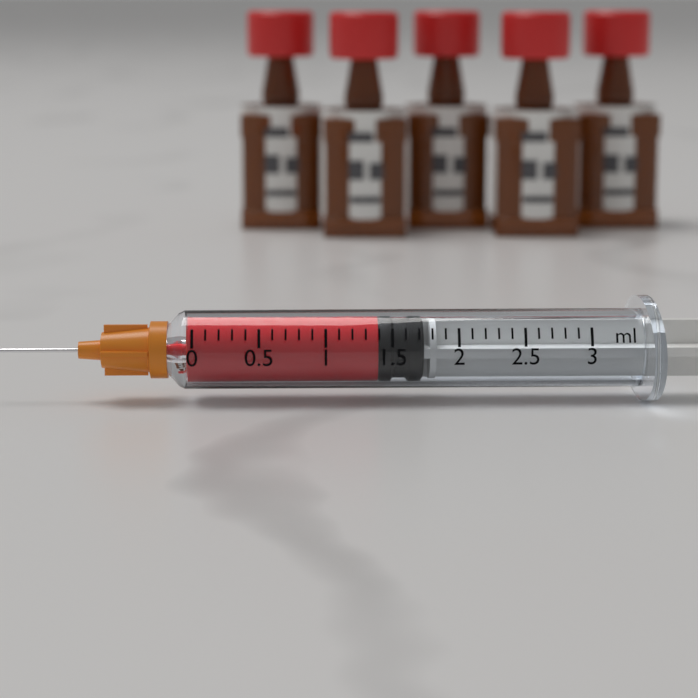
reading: 1.4 ml
